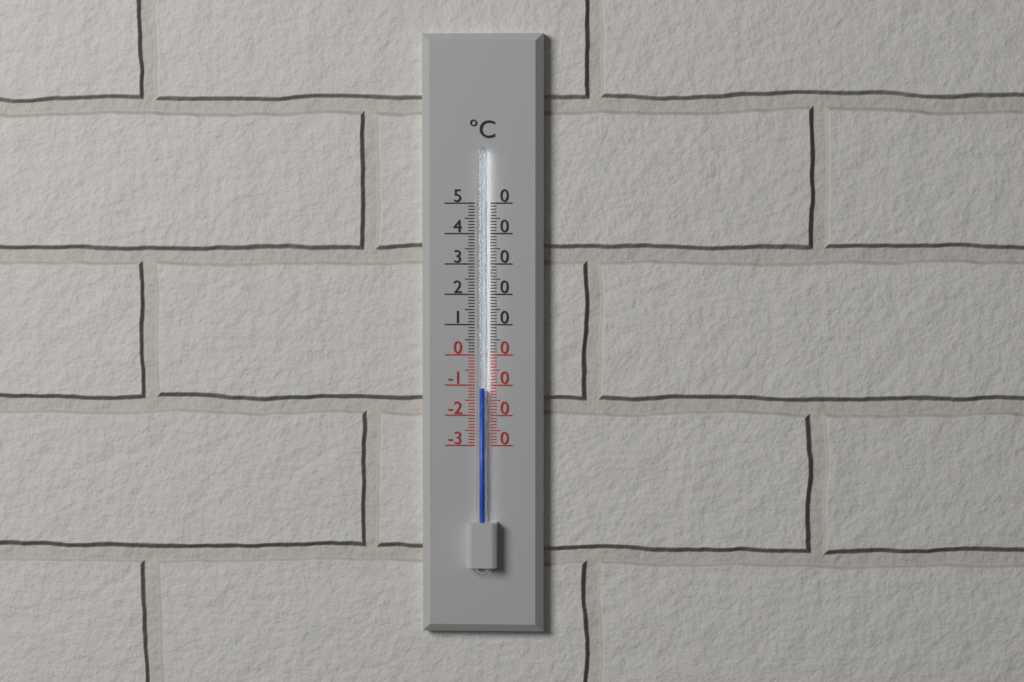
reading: -11 °C
